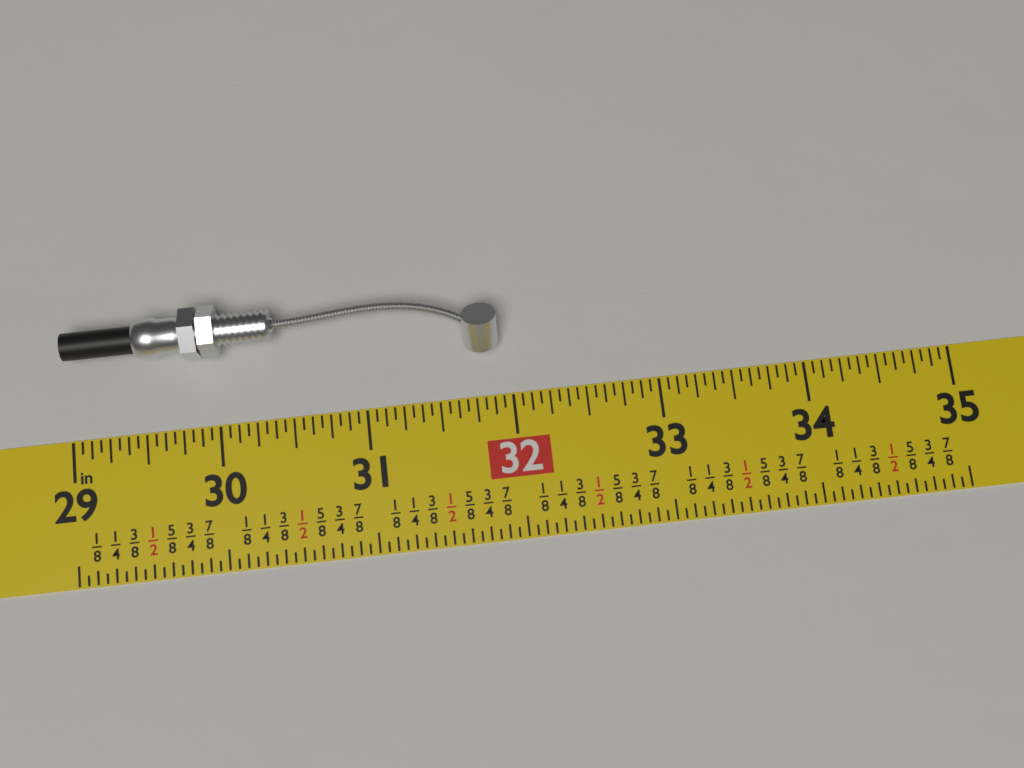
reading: 31.9375 in
